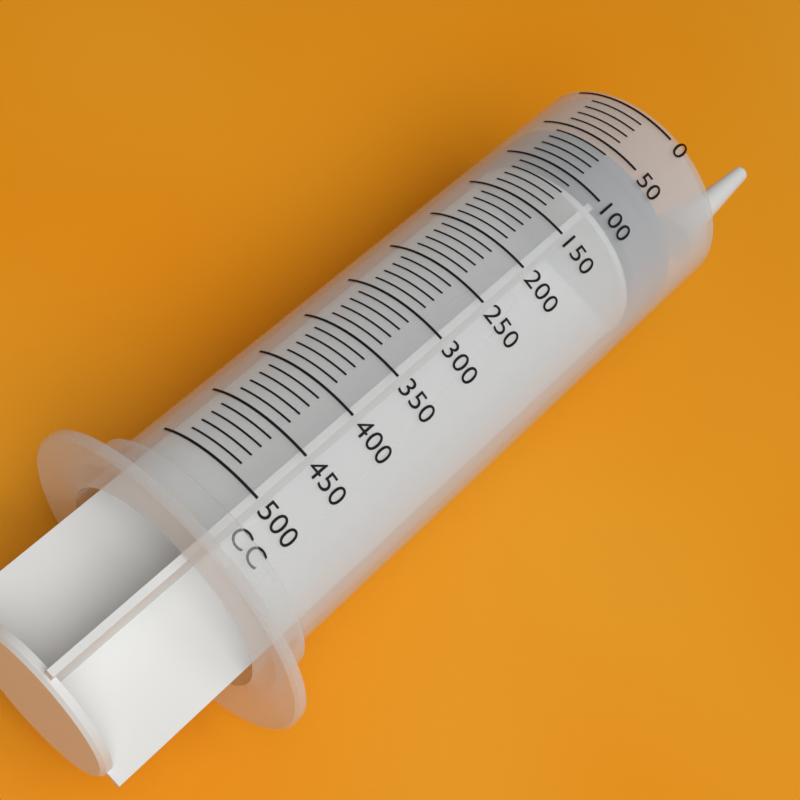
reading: 50 cc
